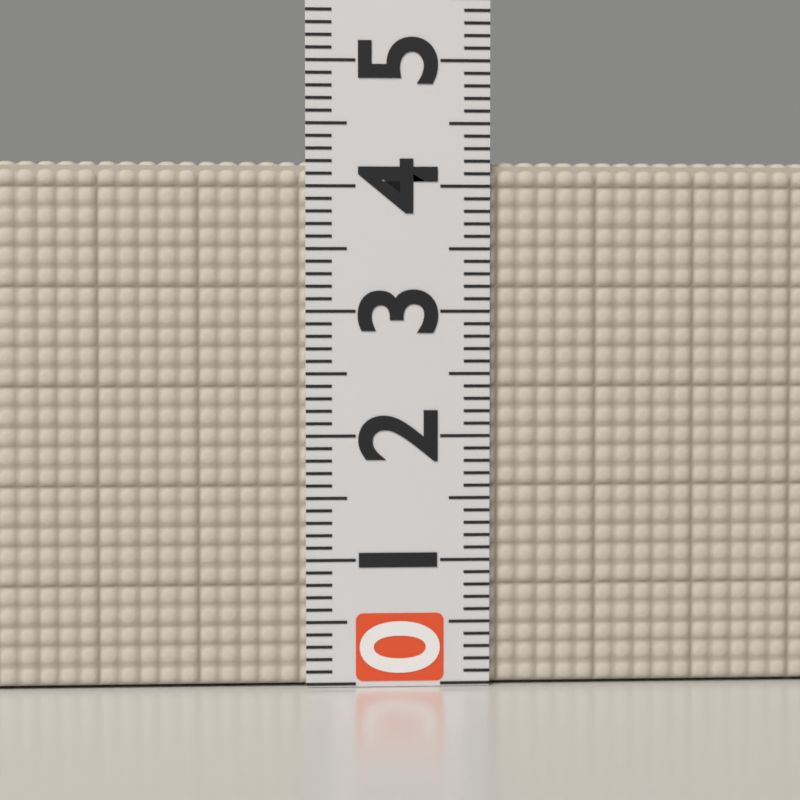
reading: 4.2 (no unit)
